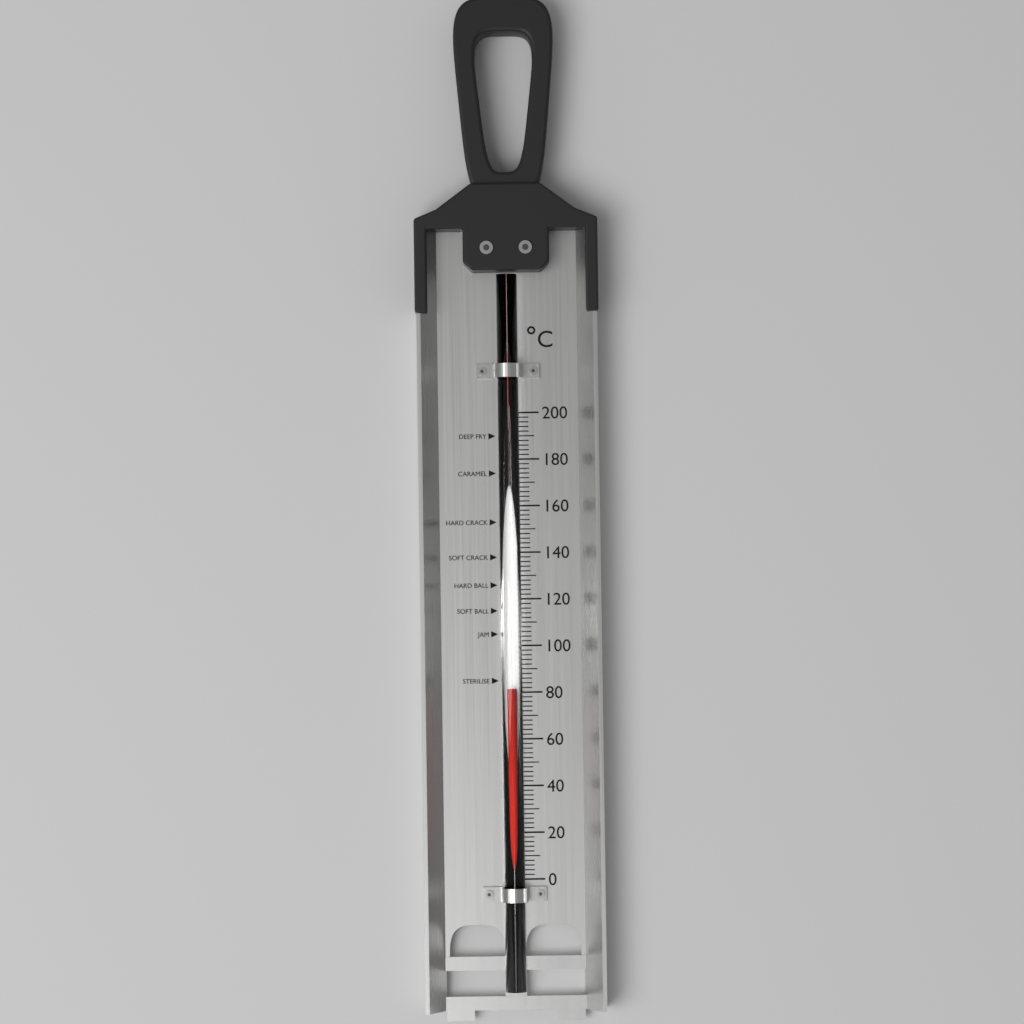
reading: 82 °C
